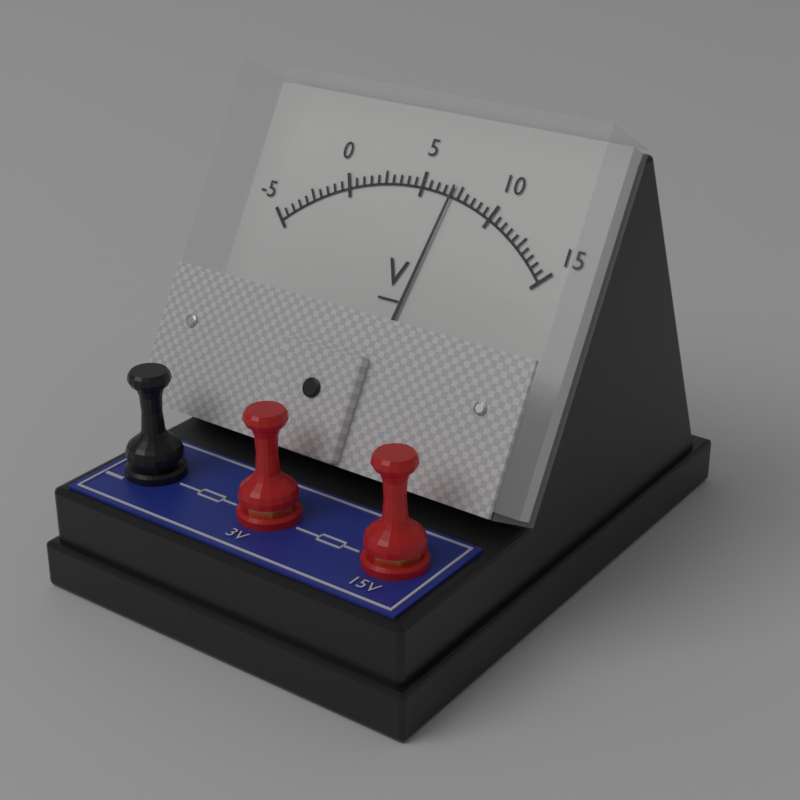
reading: 7.0 V
